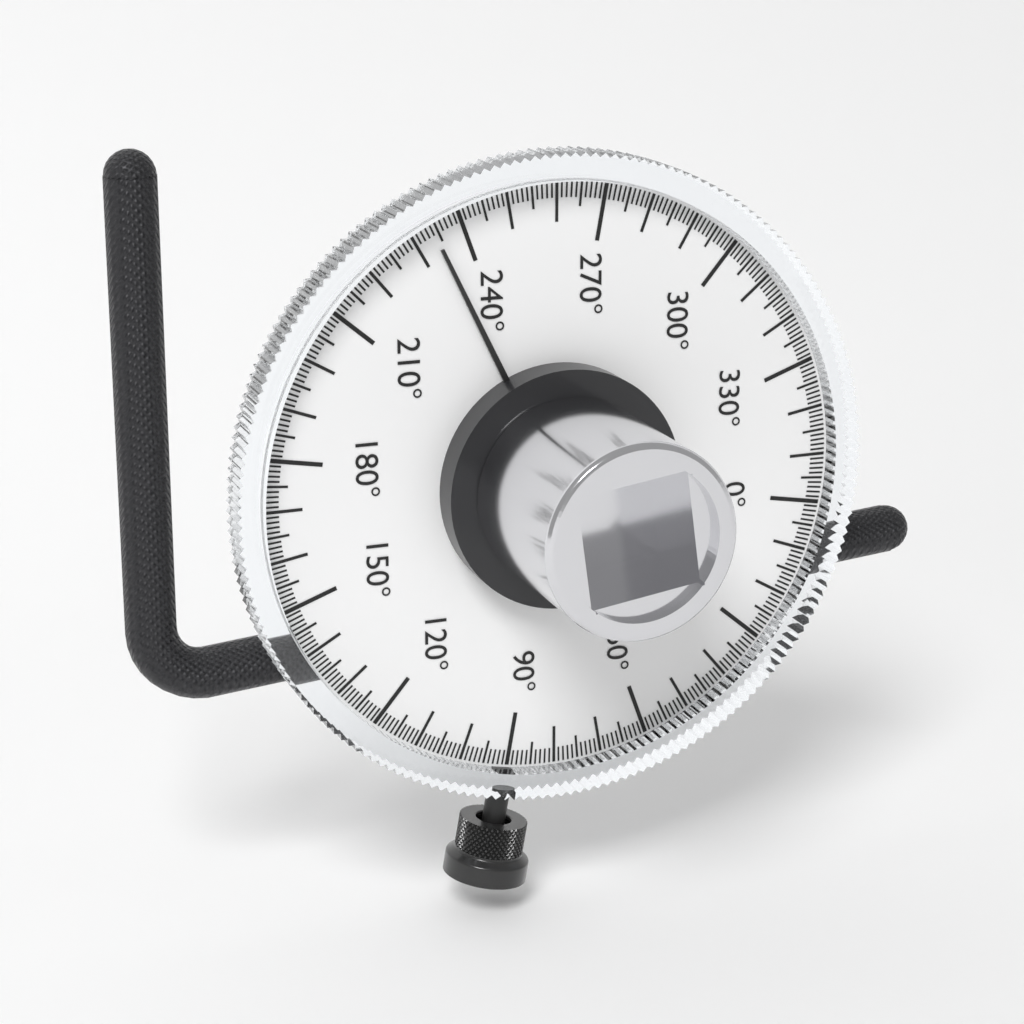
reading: 234 °
